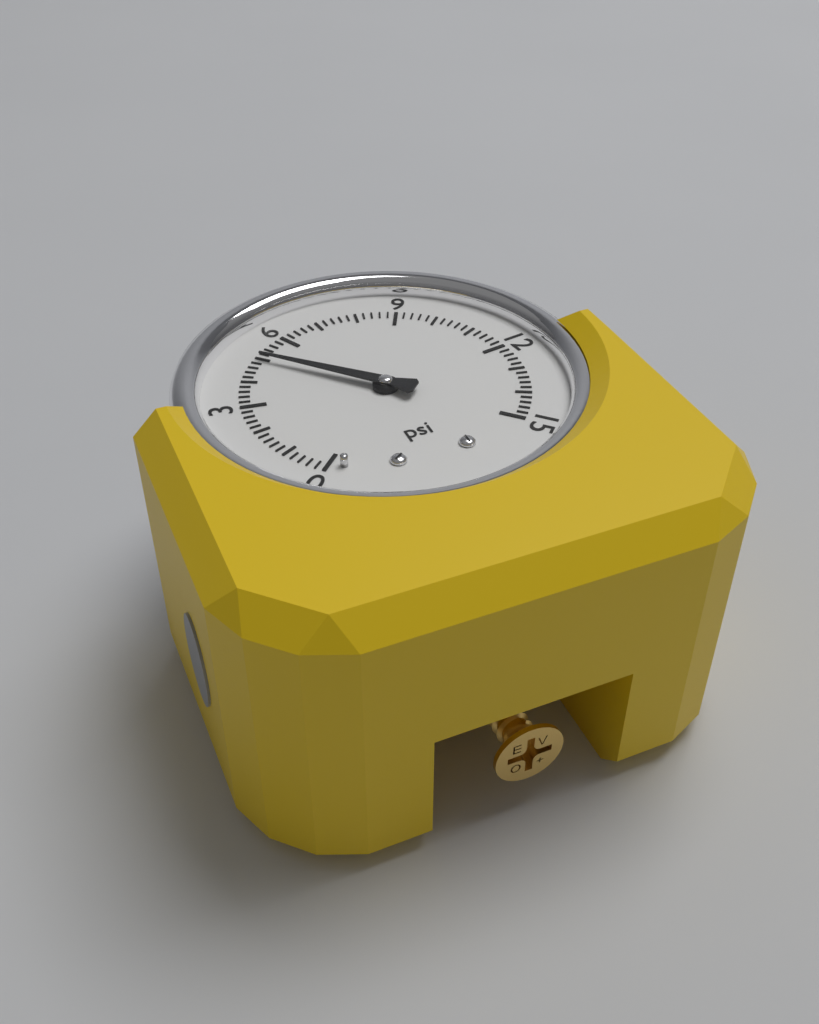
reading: 5.0 psi
